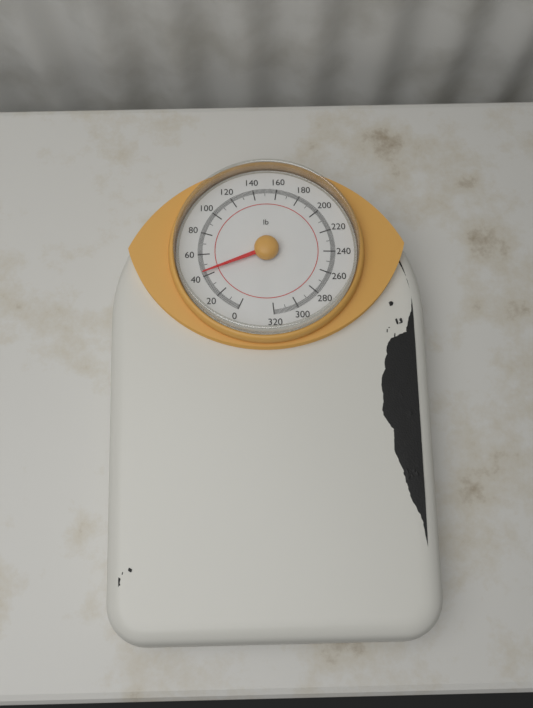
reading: 43 lb
